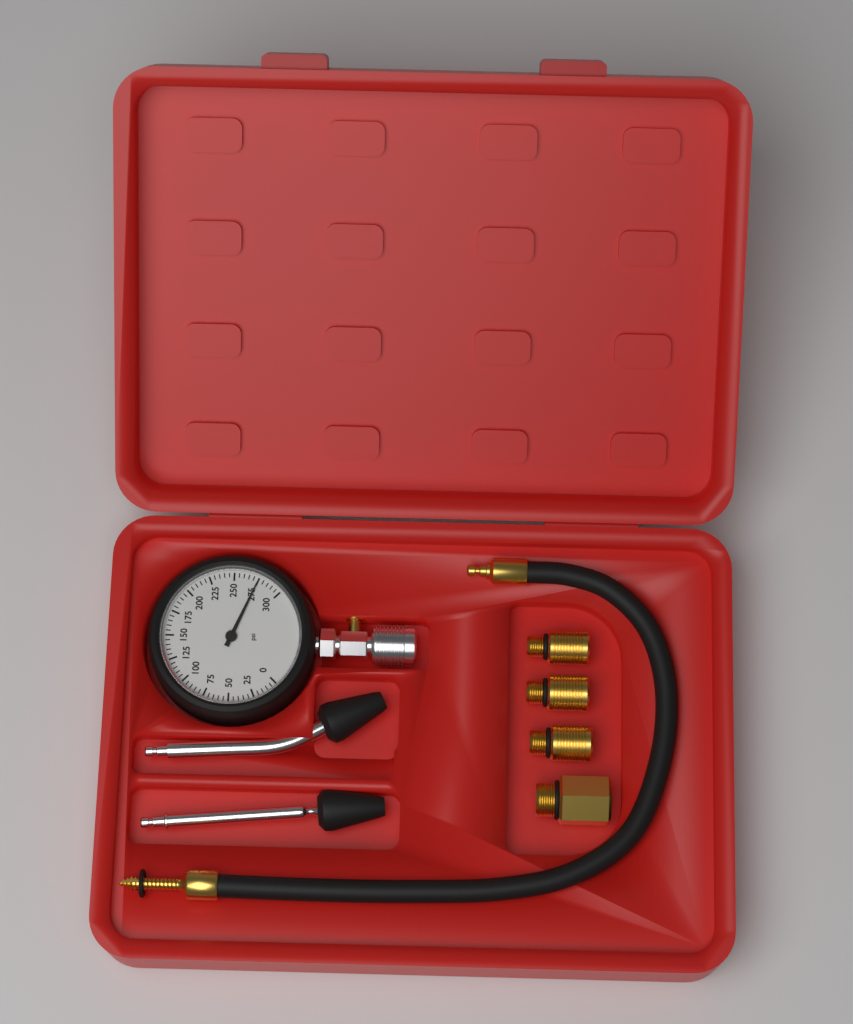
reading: 275 psi
